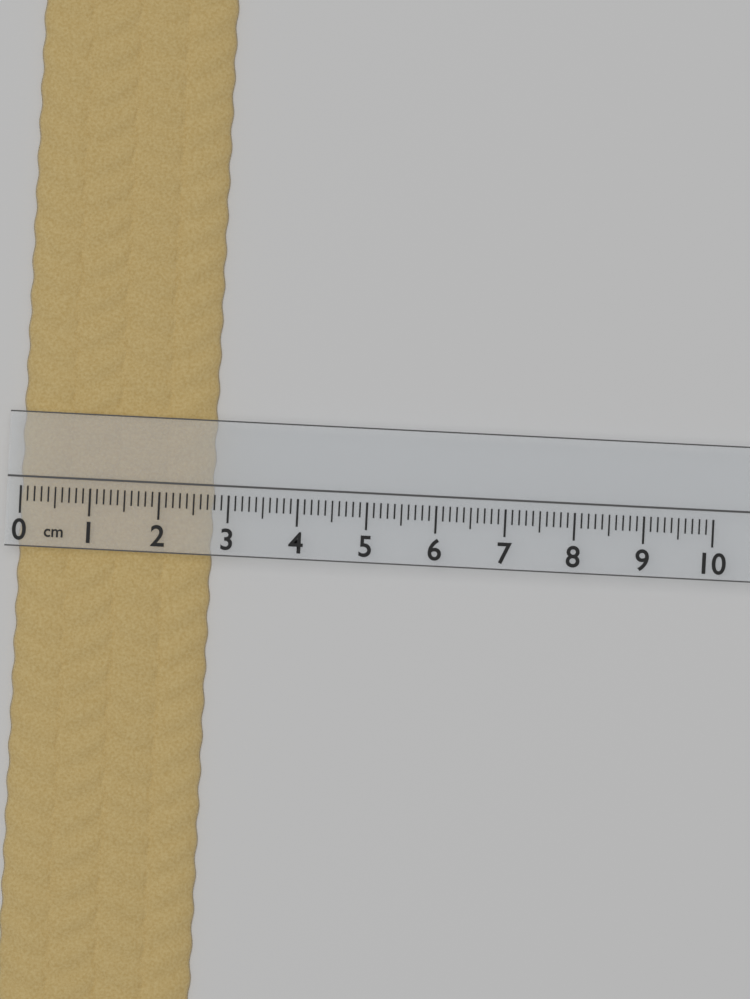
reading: 2.8 cm
